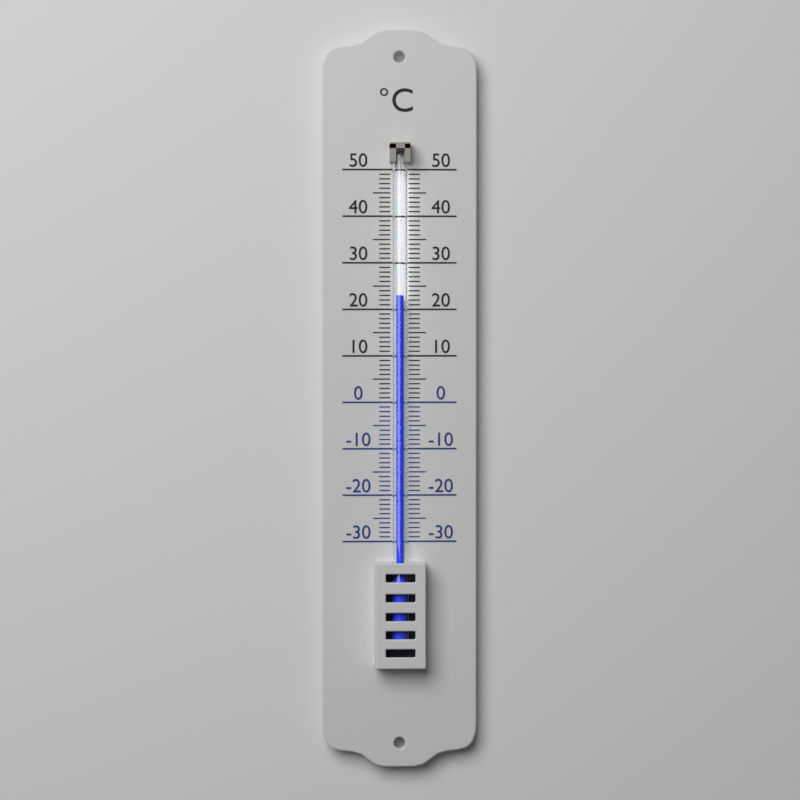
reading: 23 °C
